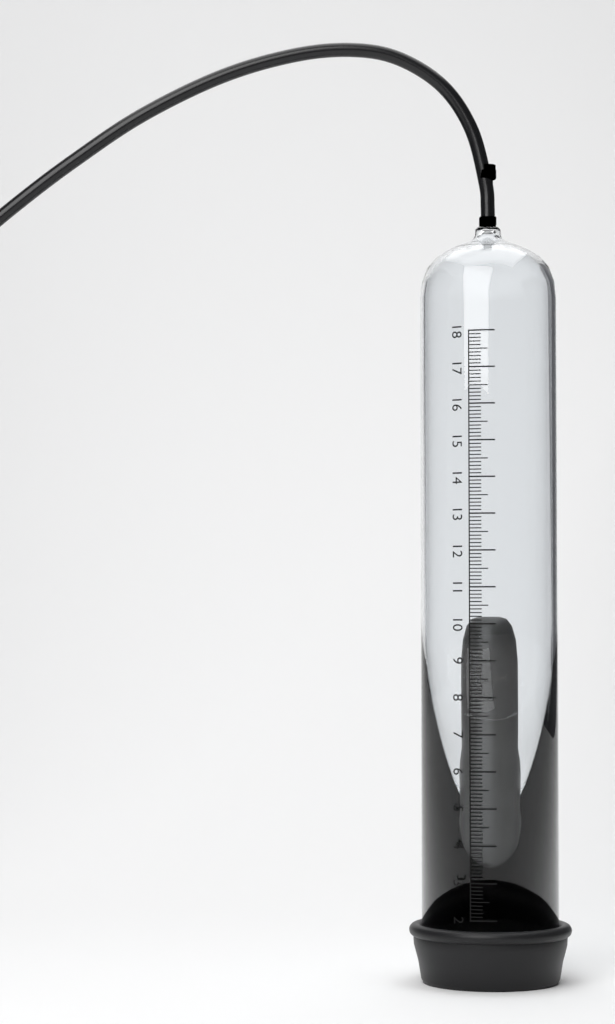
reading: 10.2 (no unit)
